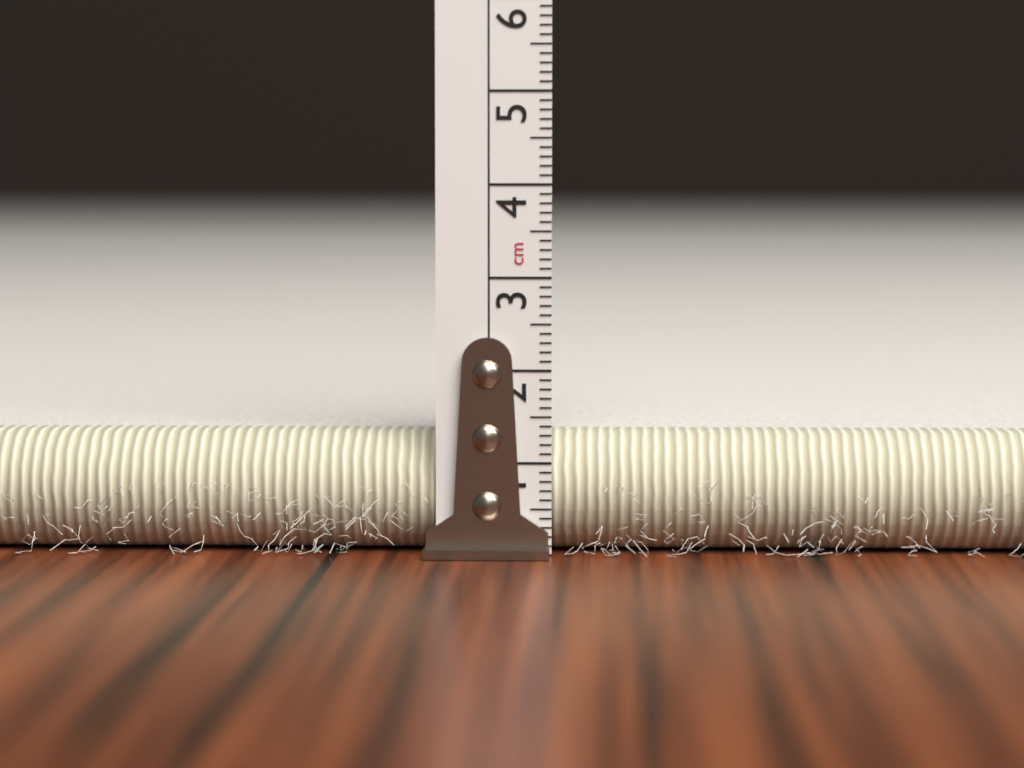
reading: 1.3 cm
